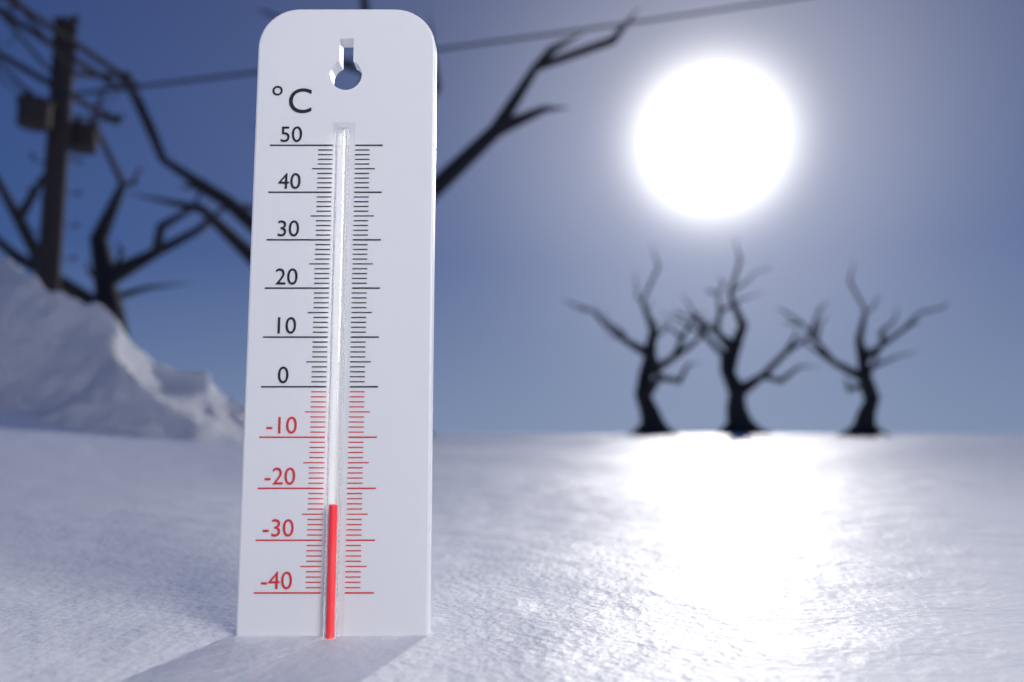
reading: -23 °C
